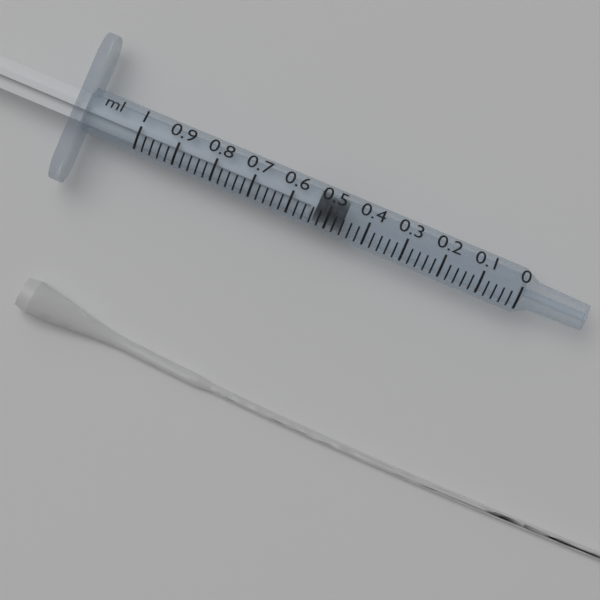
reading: 0.46 ml
